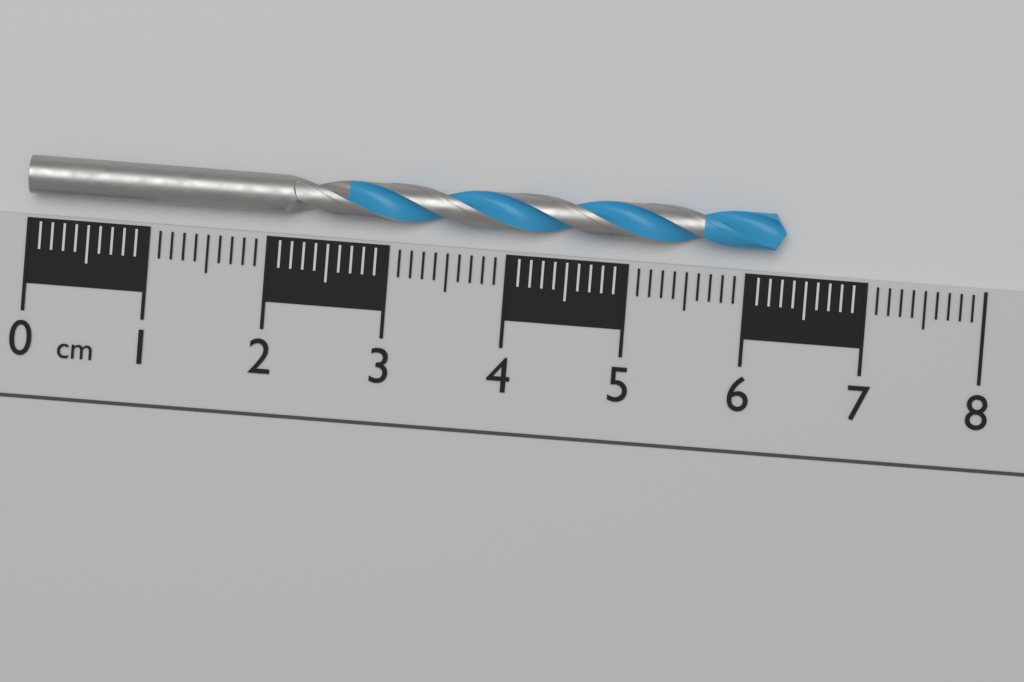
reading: 6.3 cm
